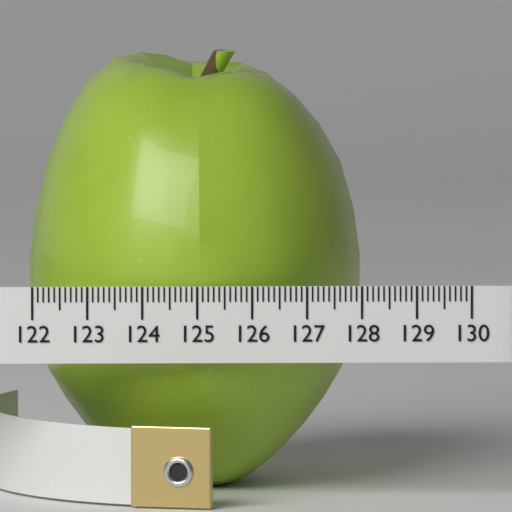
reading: 128.1 (no unit)
